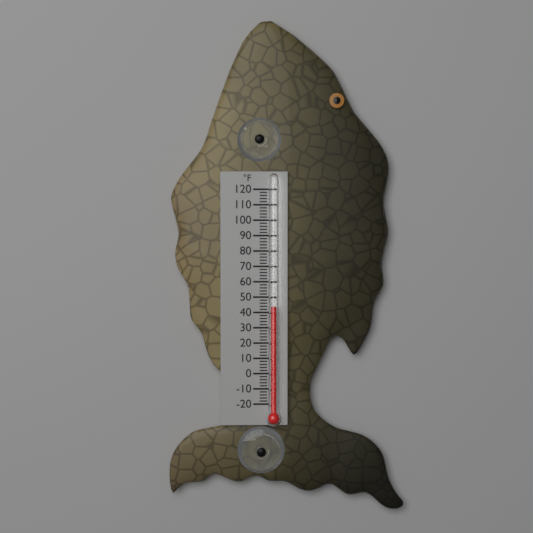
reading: 44 °F
